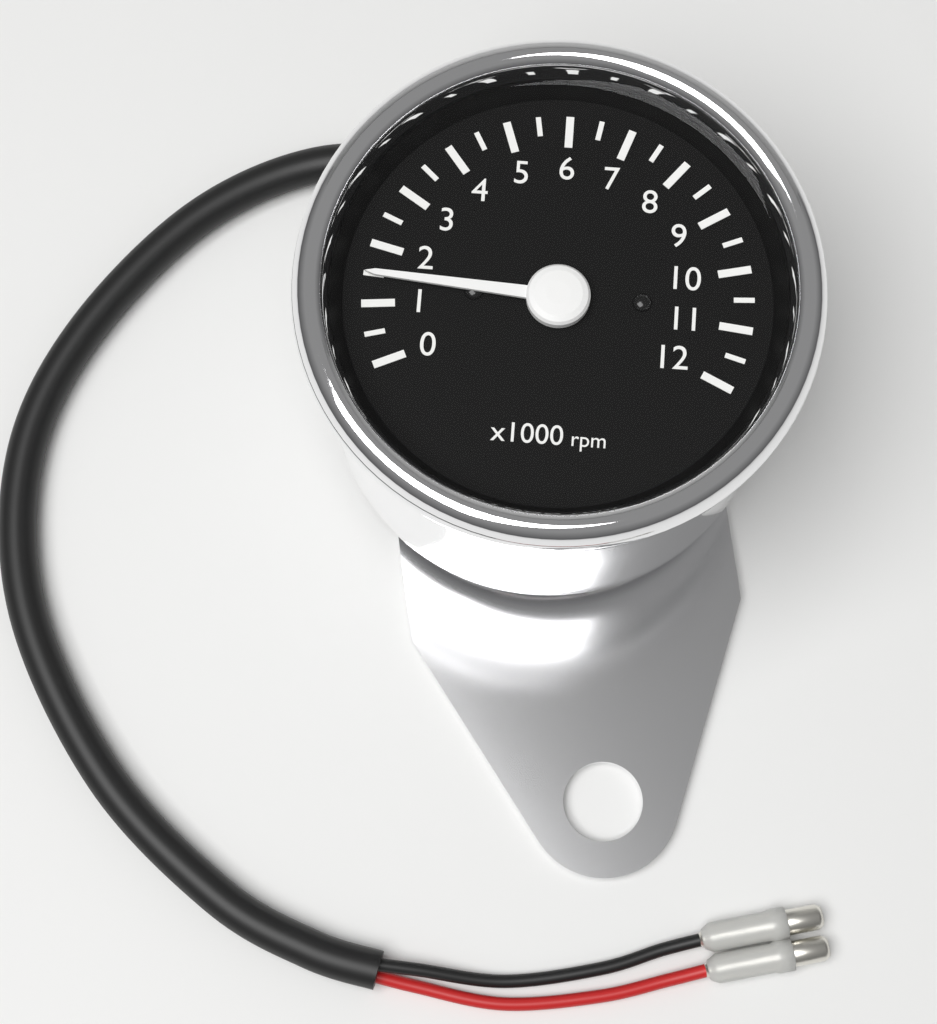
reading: 1500 rpm
